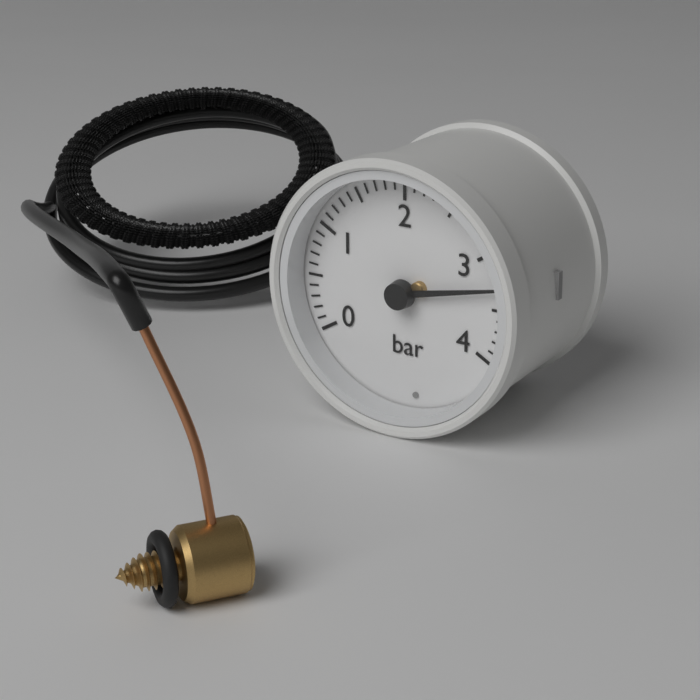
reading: 3.3 bar
